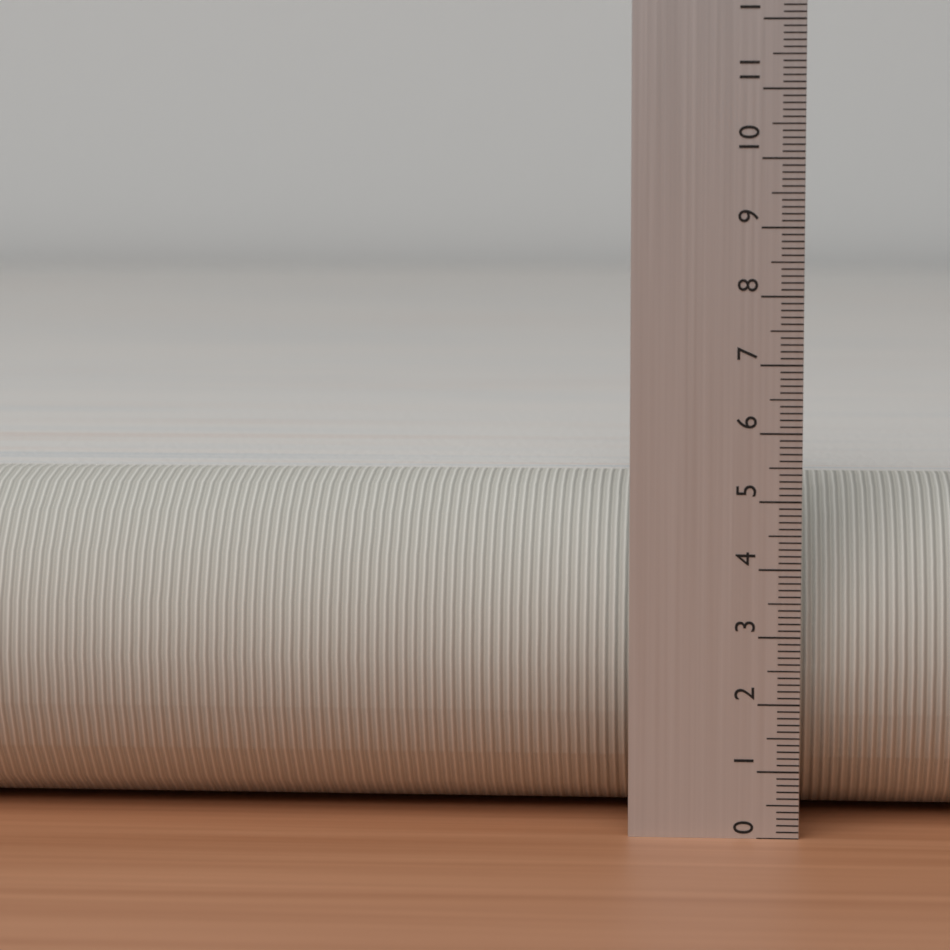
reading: 5.1 (no unit)
